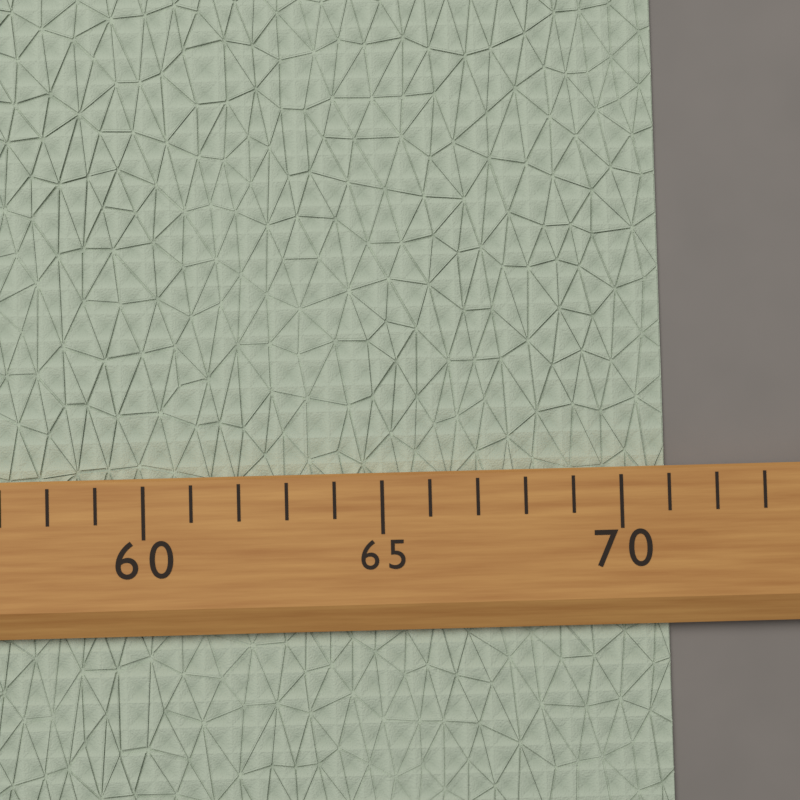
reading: 71 (no unit)
